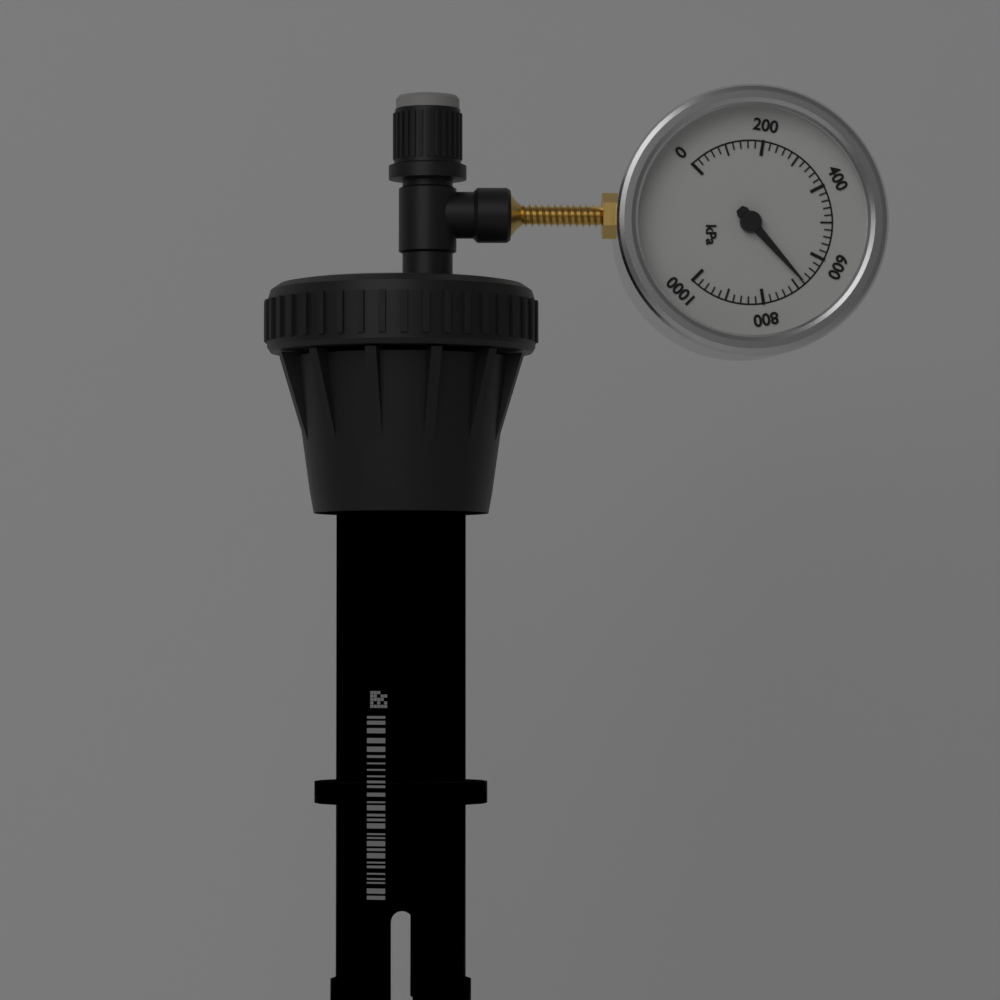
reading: 680 kPa
